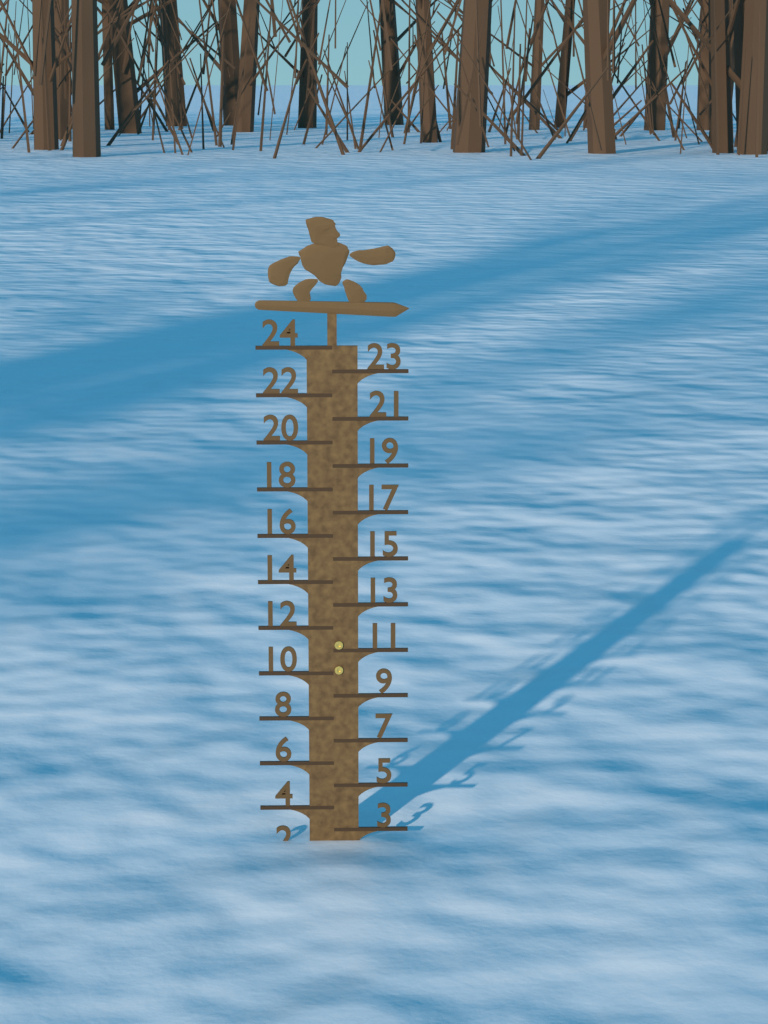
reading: 2.5 (no unit)
